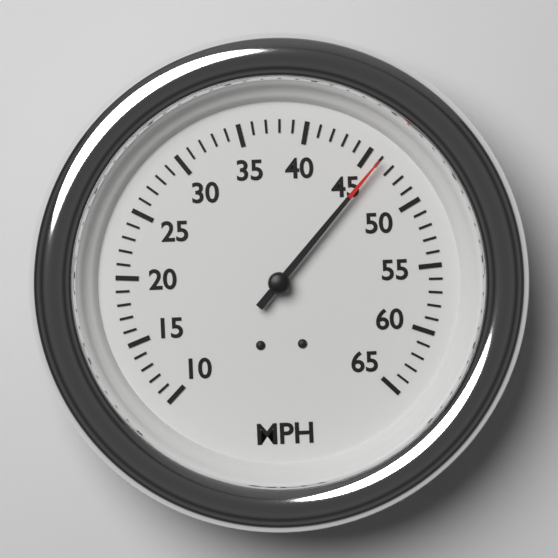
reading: 46 MPH
